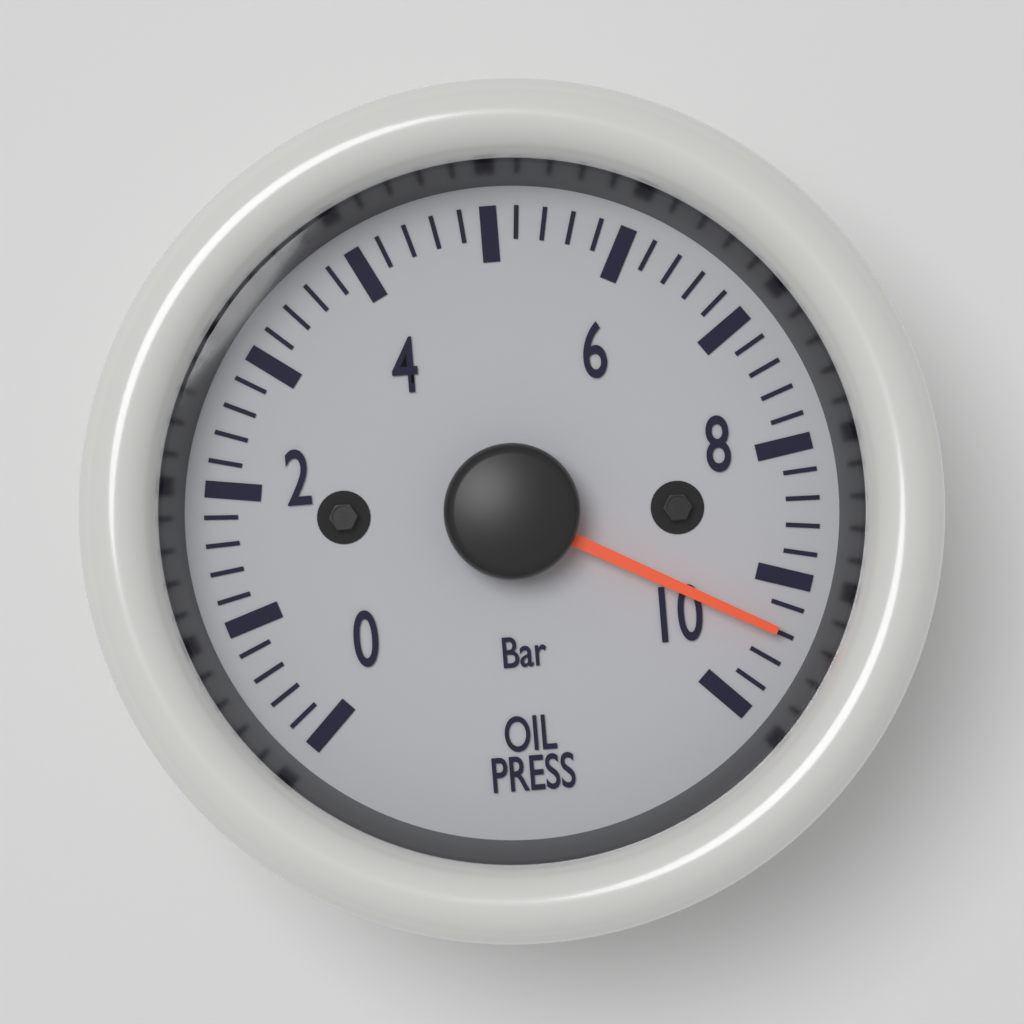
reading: 9.4 bar
